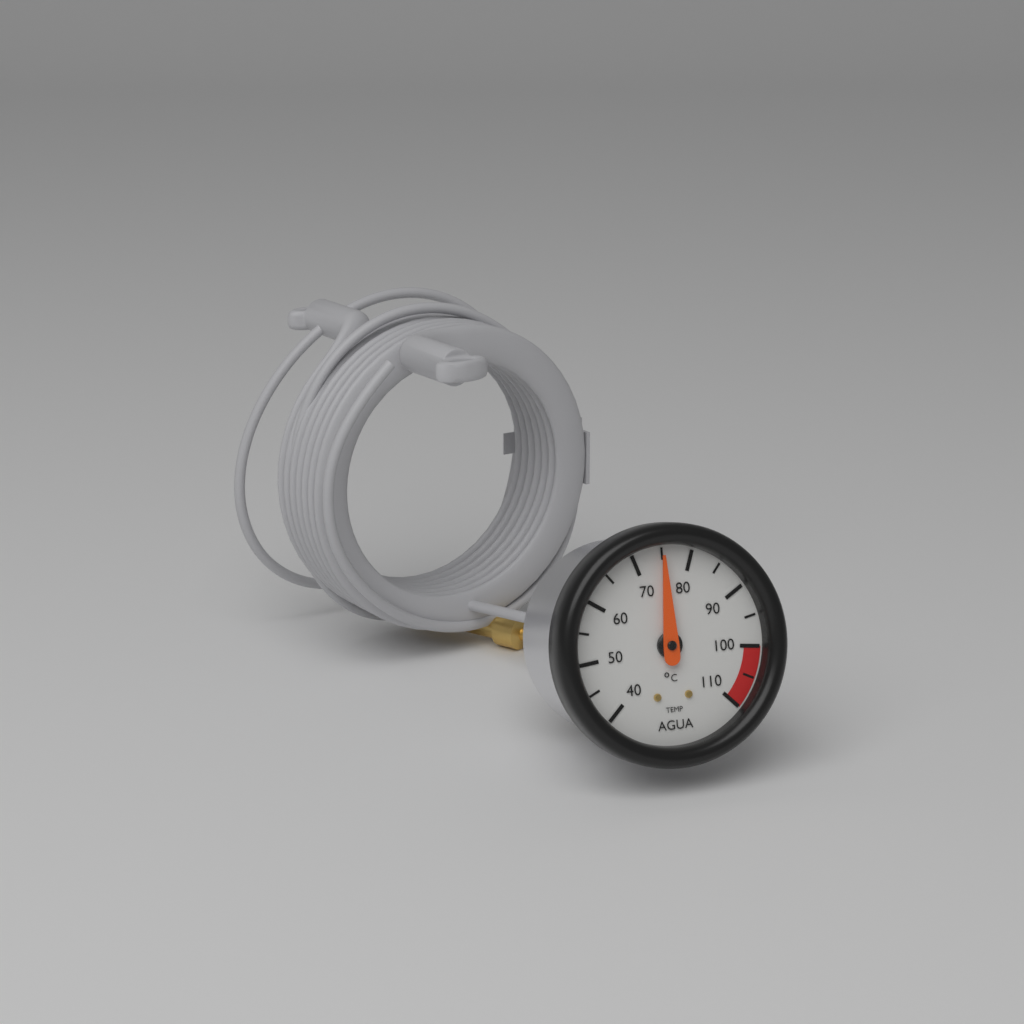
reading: 75 °C
